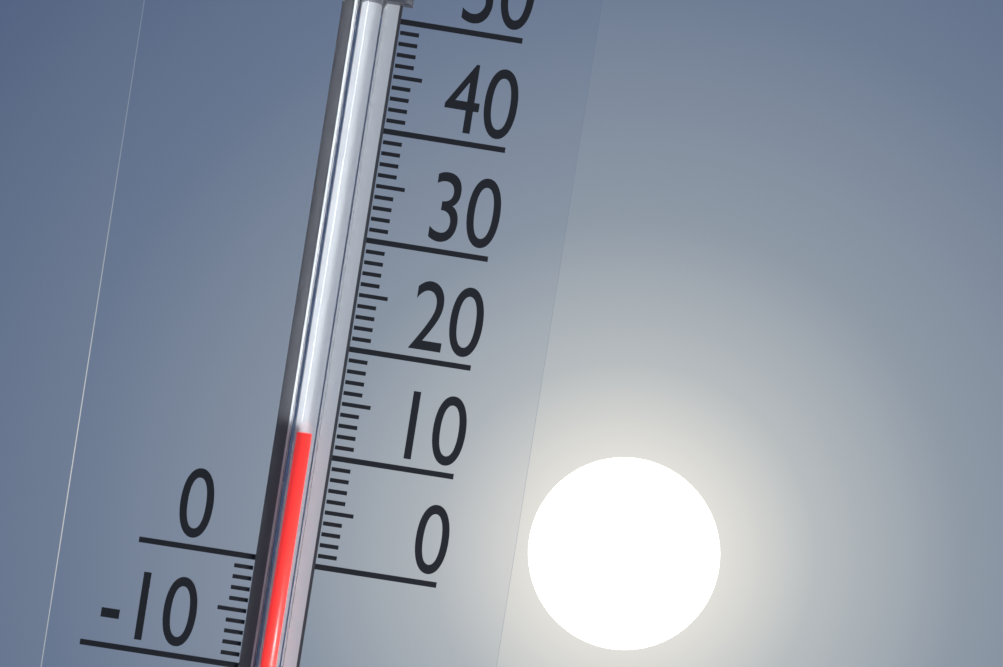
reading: 12 (no unit)
